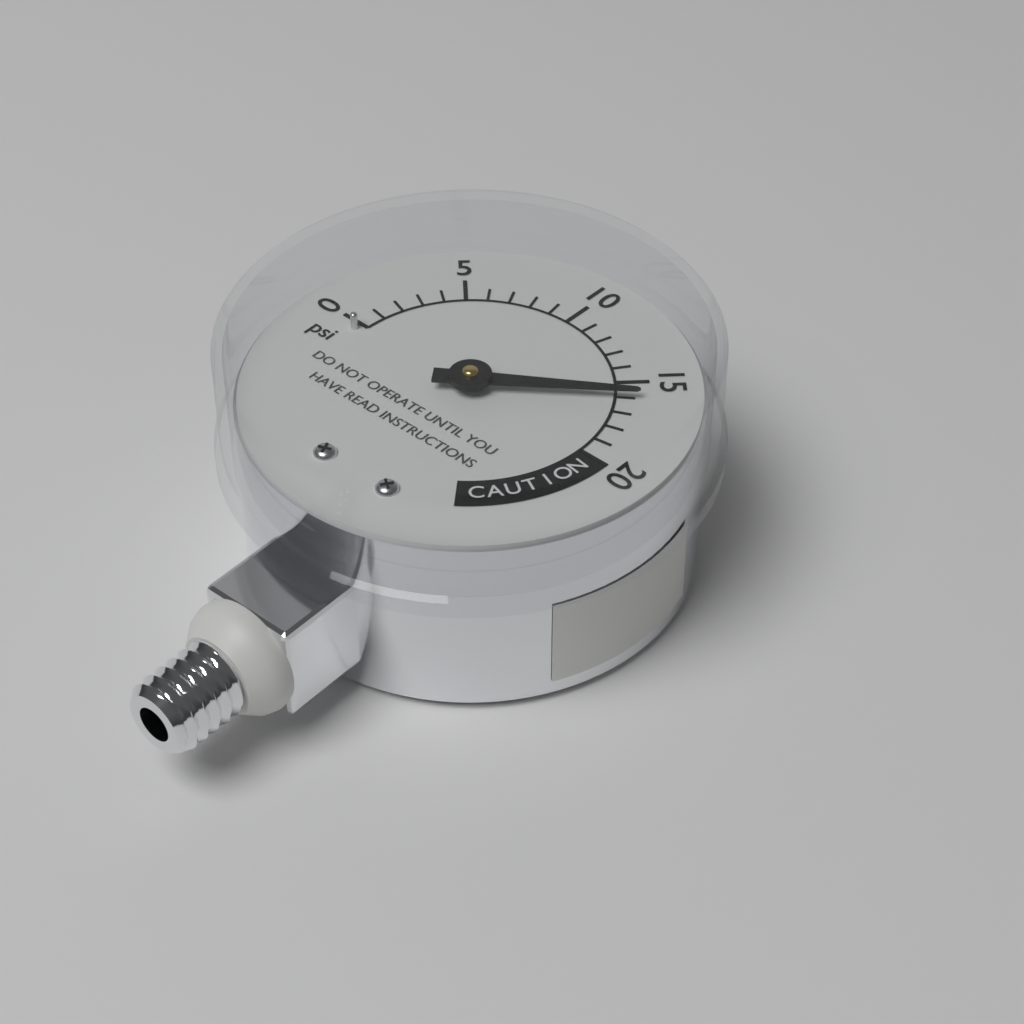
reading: 16 psi
